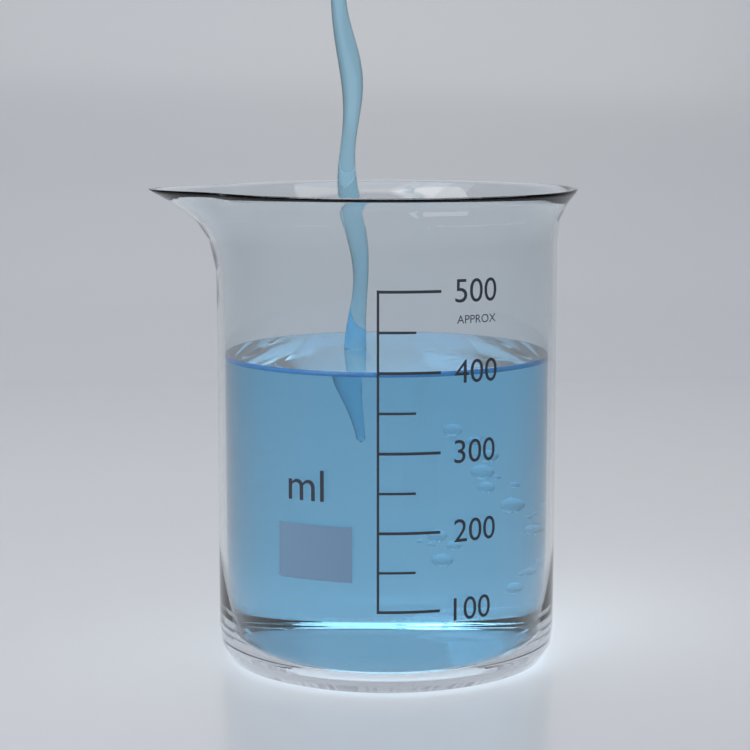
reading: 400 ml
